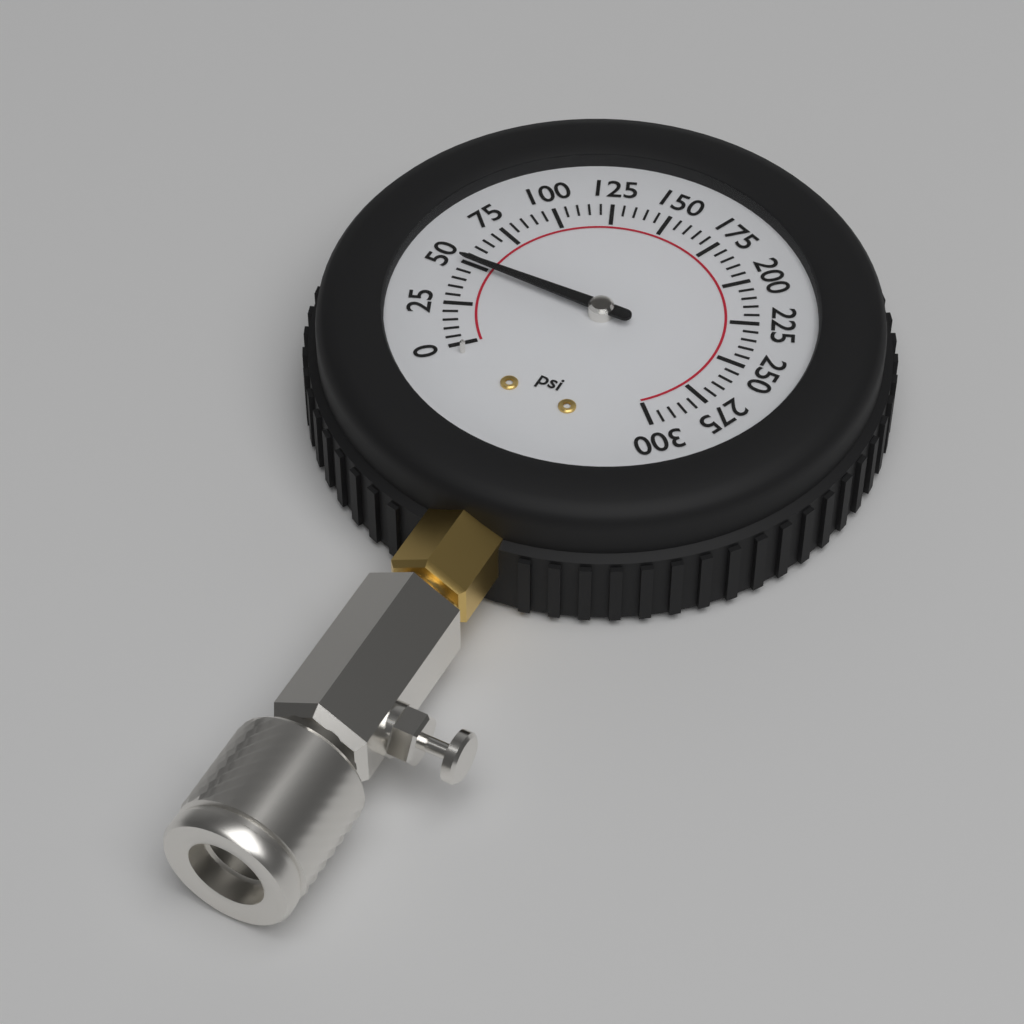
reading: 50 psi
